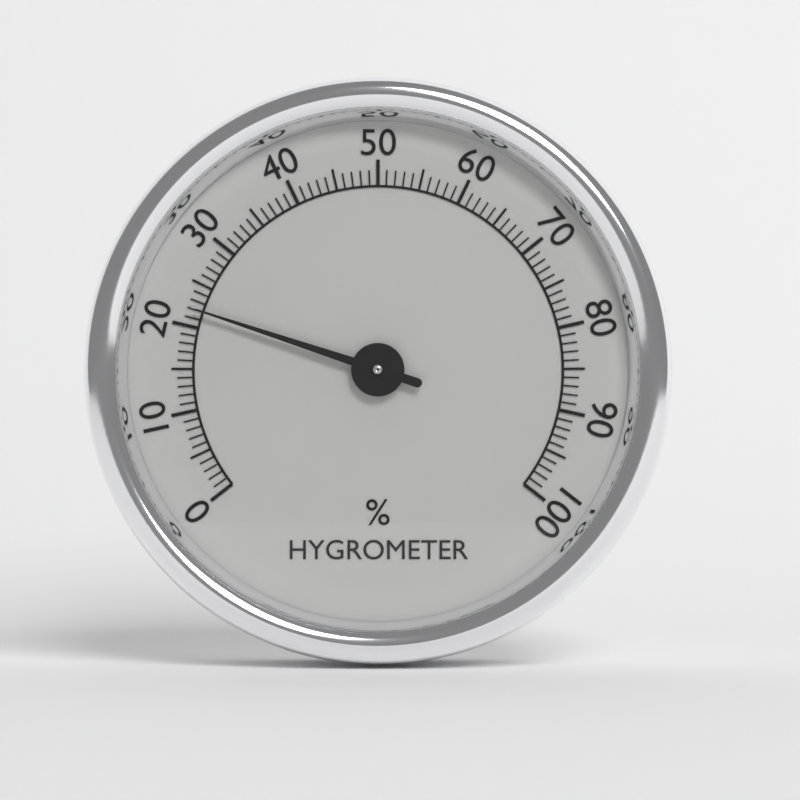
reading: 22 %
